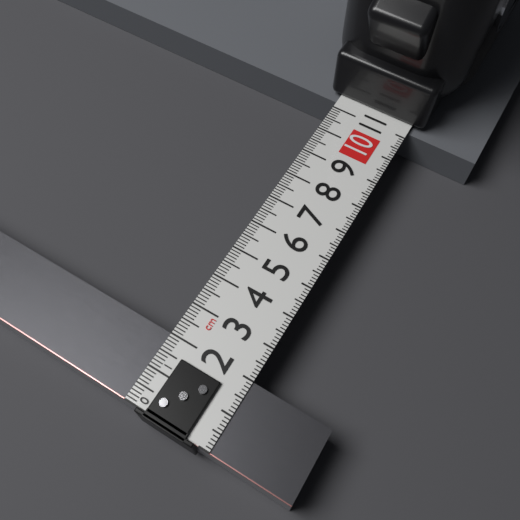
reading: 2.0 cm
